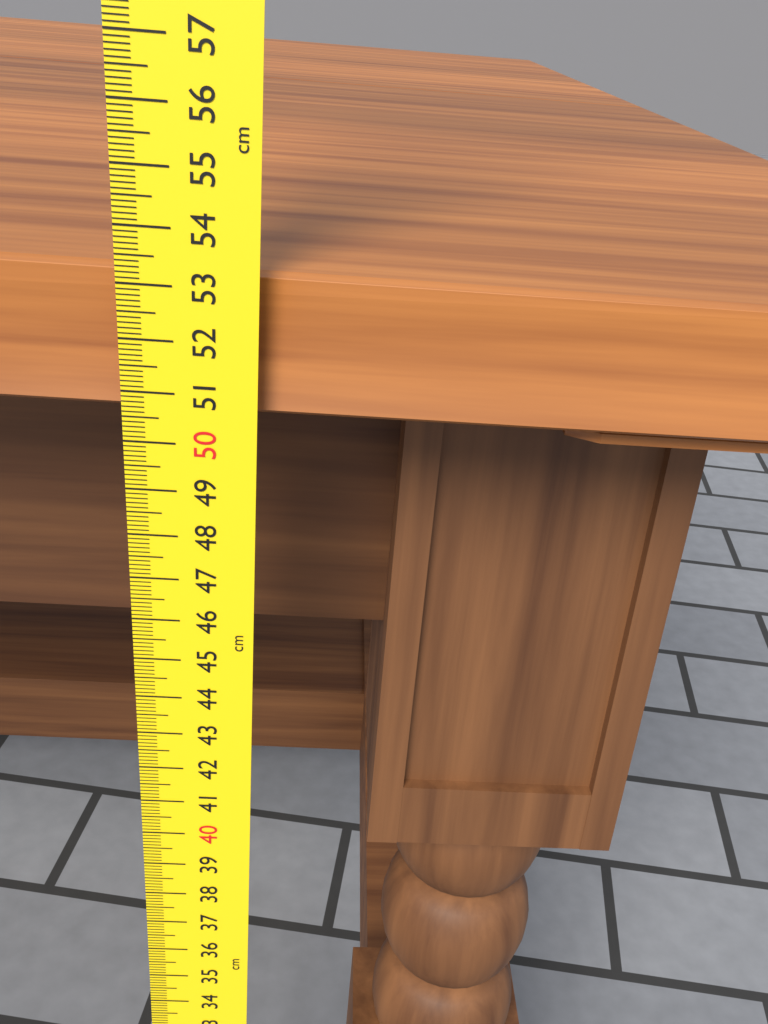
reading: 53.2 cm
